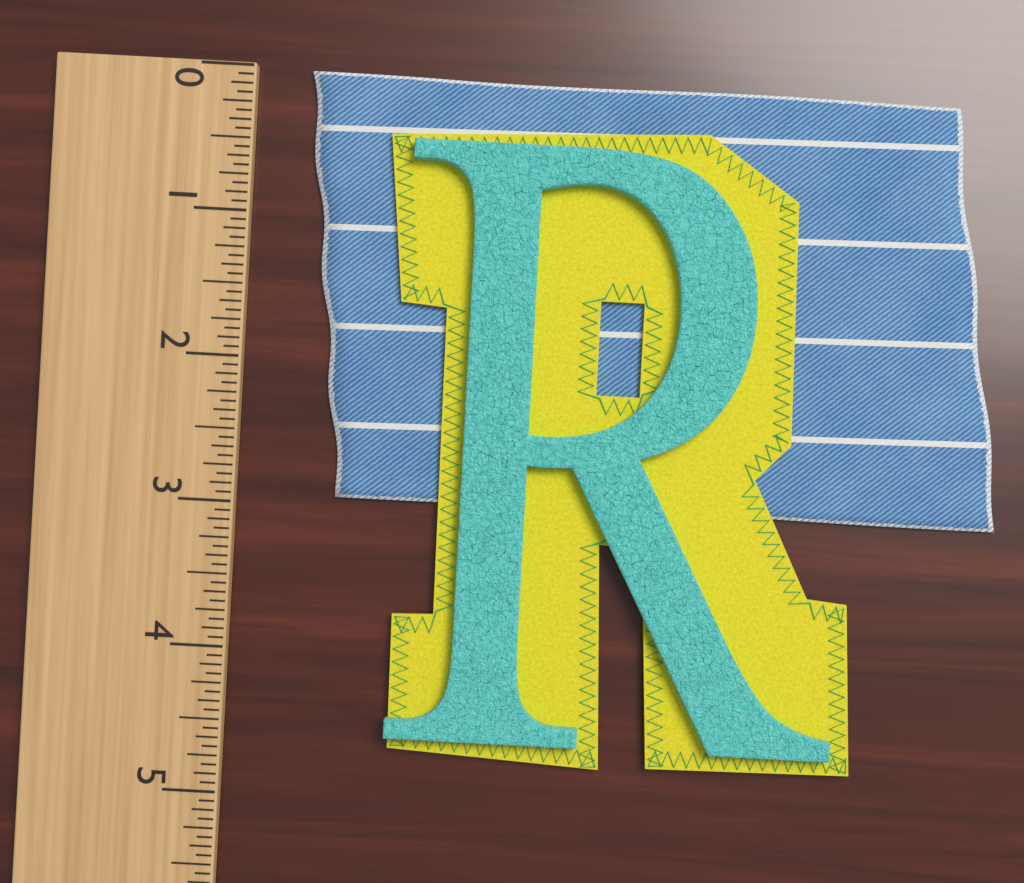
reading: 2.9375 (no unit)
